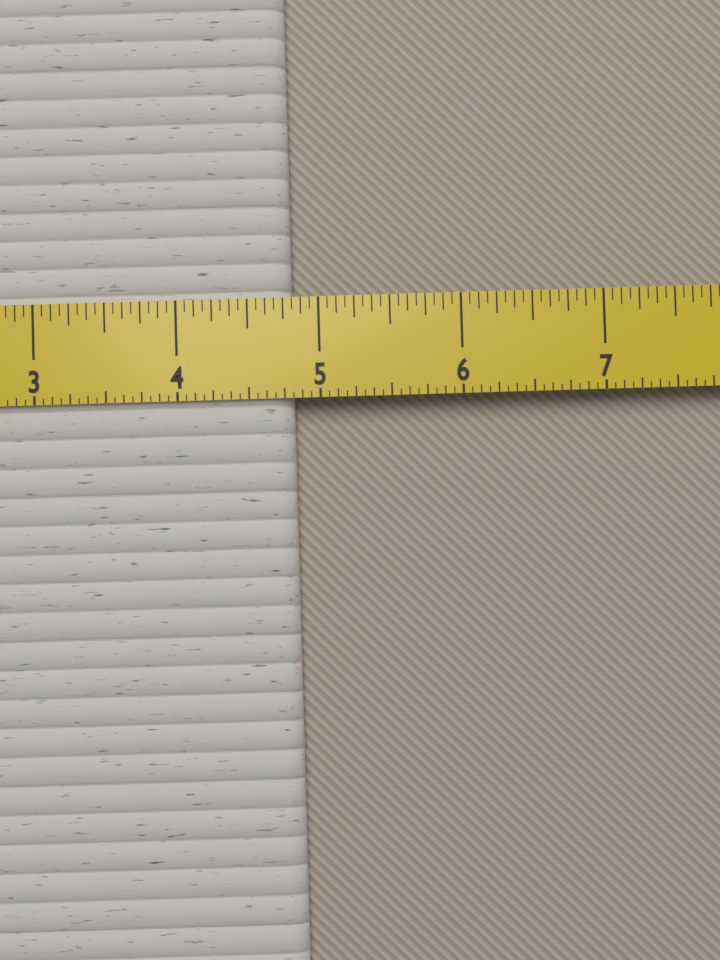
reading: 4.8125 in
